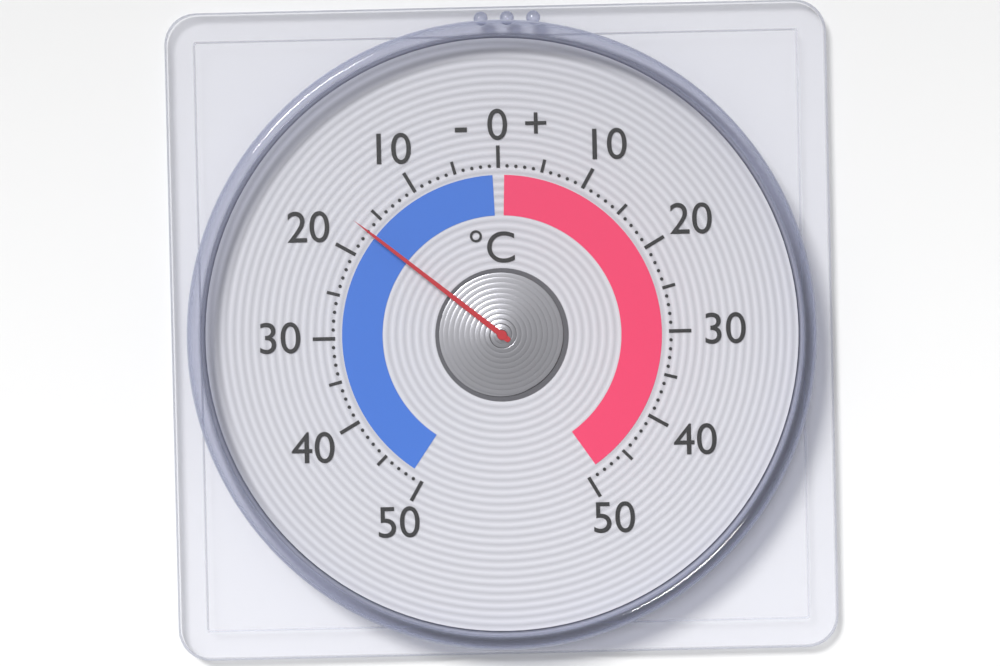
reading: -17 °C
